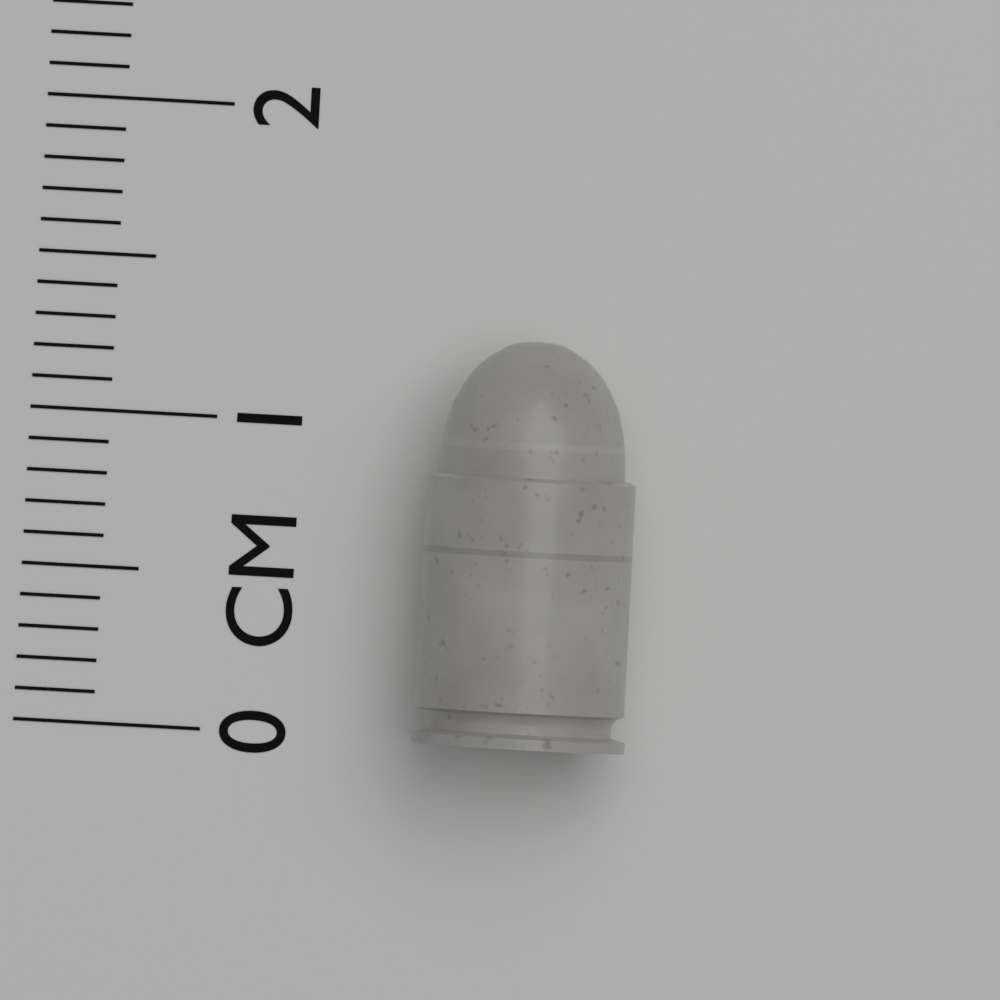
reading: 1.3 cm
